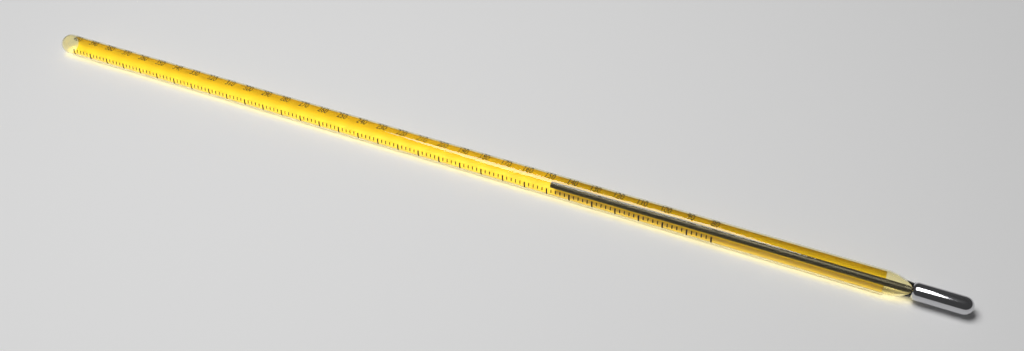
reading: 150 (no unit)
